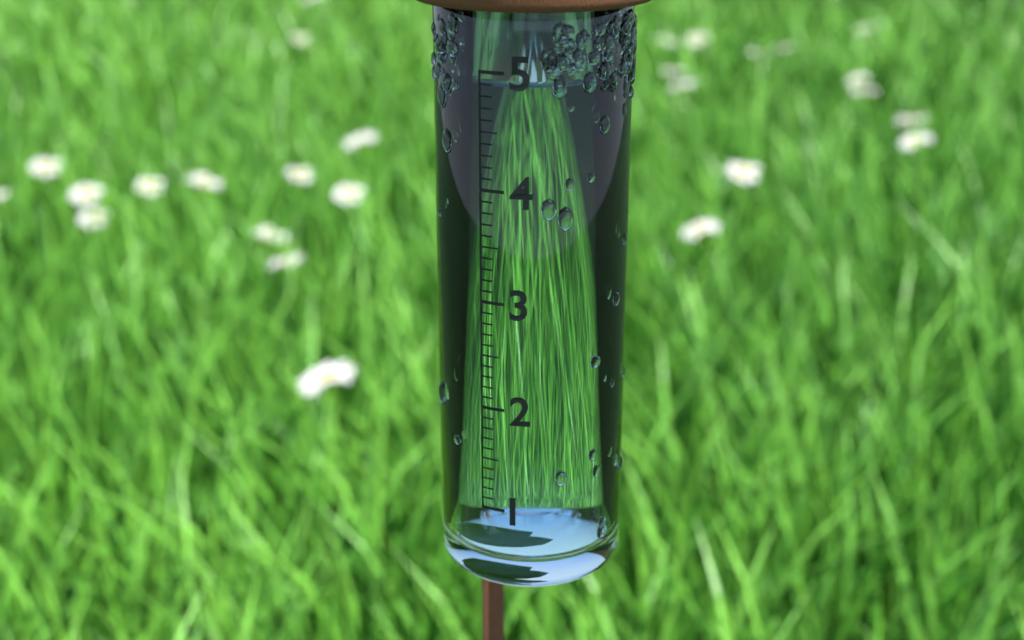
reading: 4.9 (no unit)
